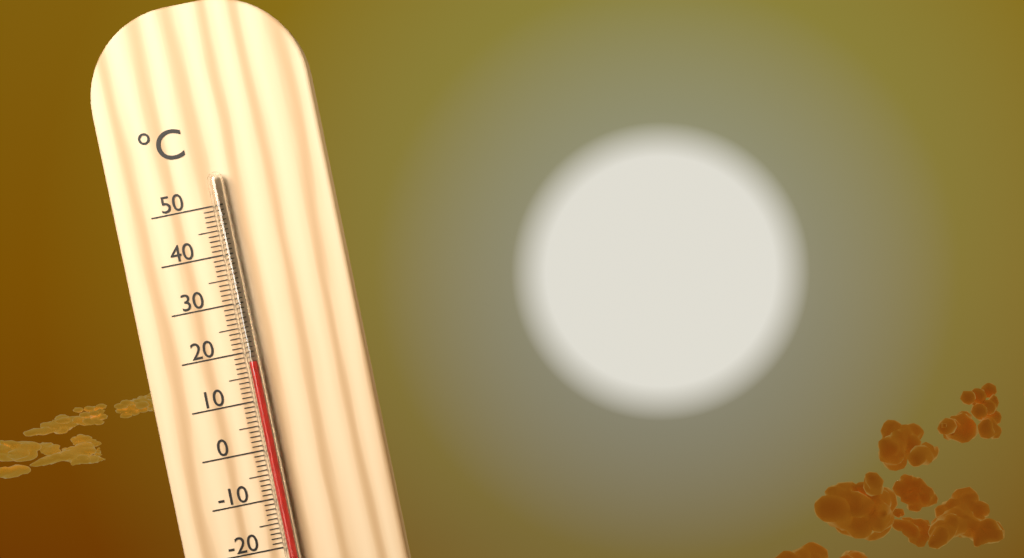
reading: 18 °C
